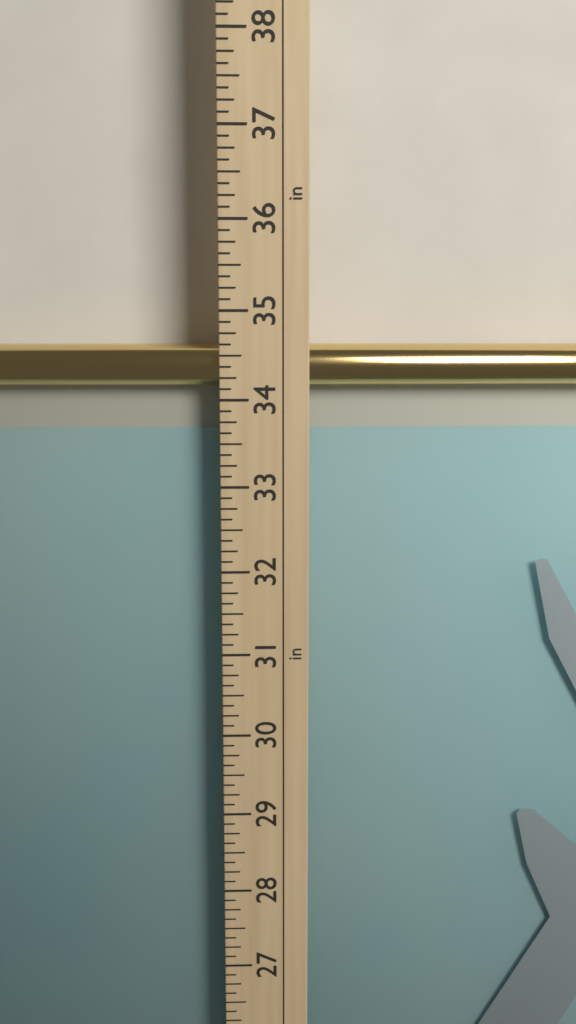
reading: 34.625 in
